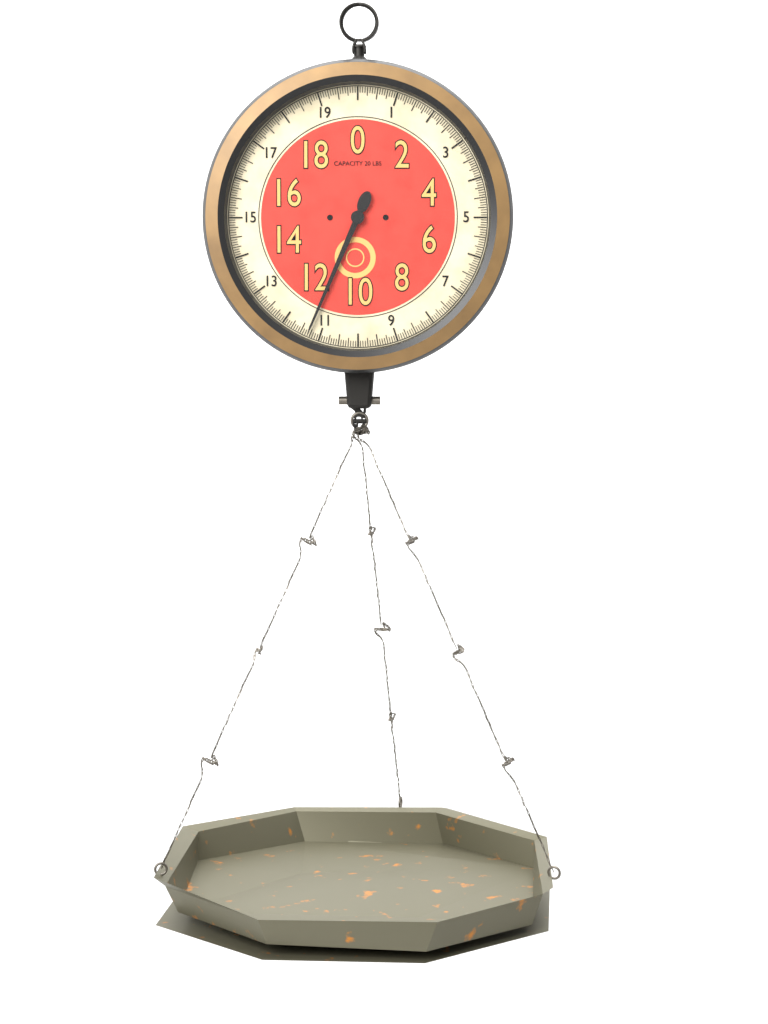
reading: 11.3125 lbs
